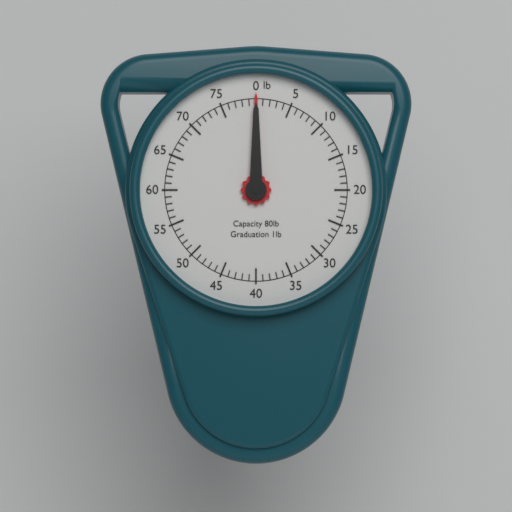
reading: 0 lb
